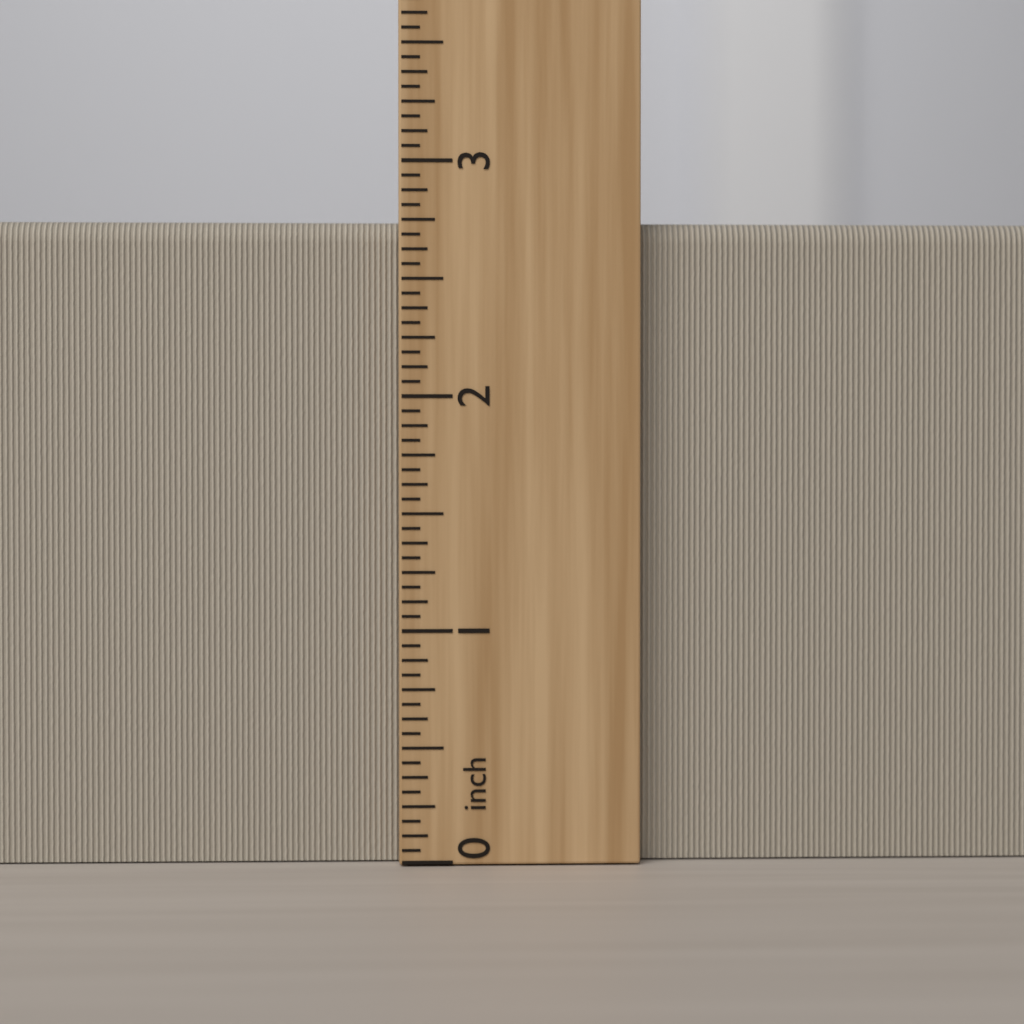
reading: 2.7500 inch
